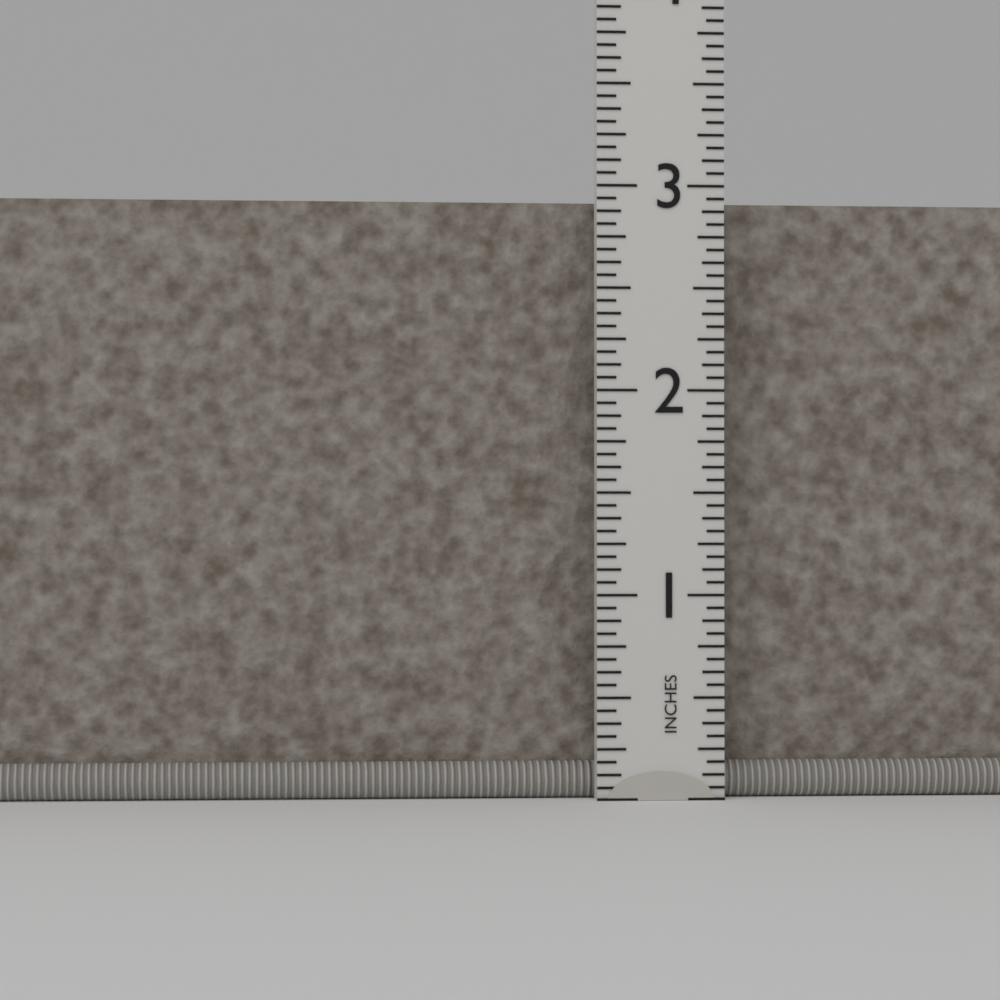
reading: 2.9375 in
